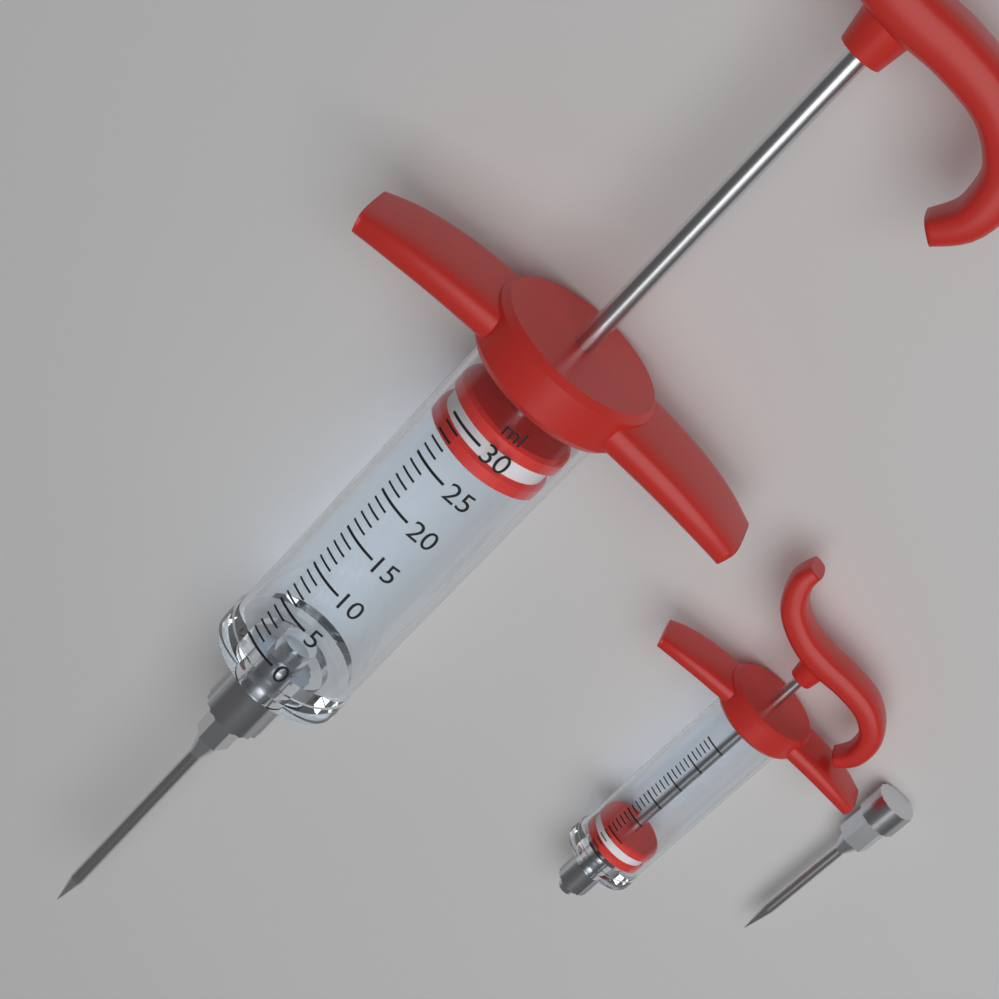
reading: 27 ml
